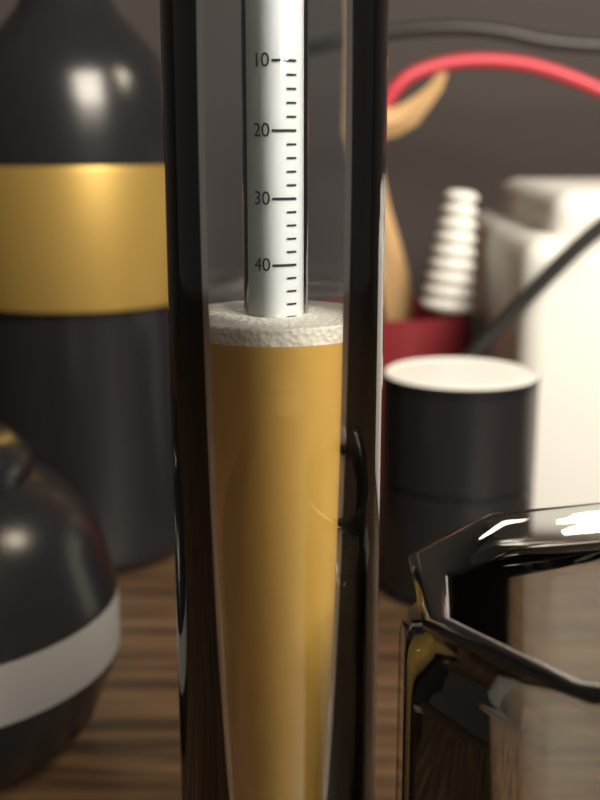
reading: 48 (no unit)
